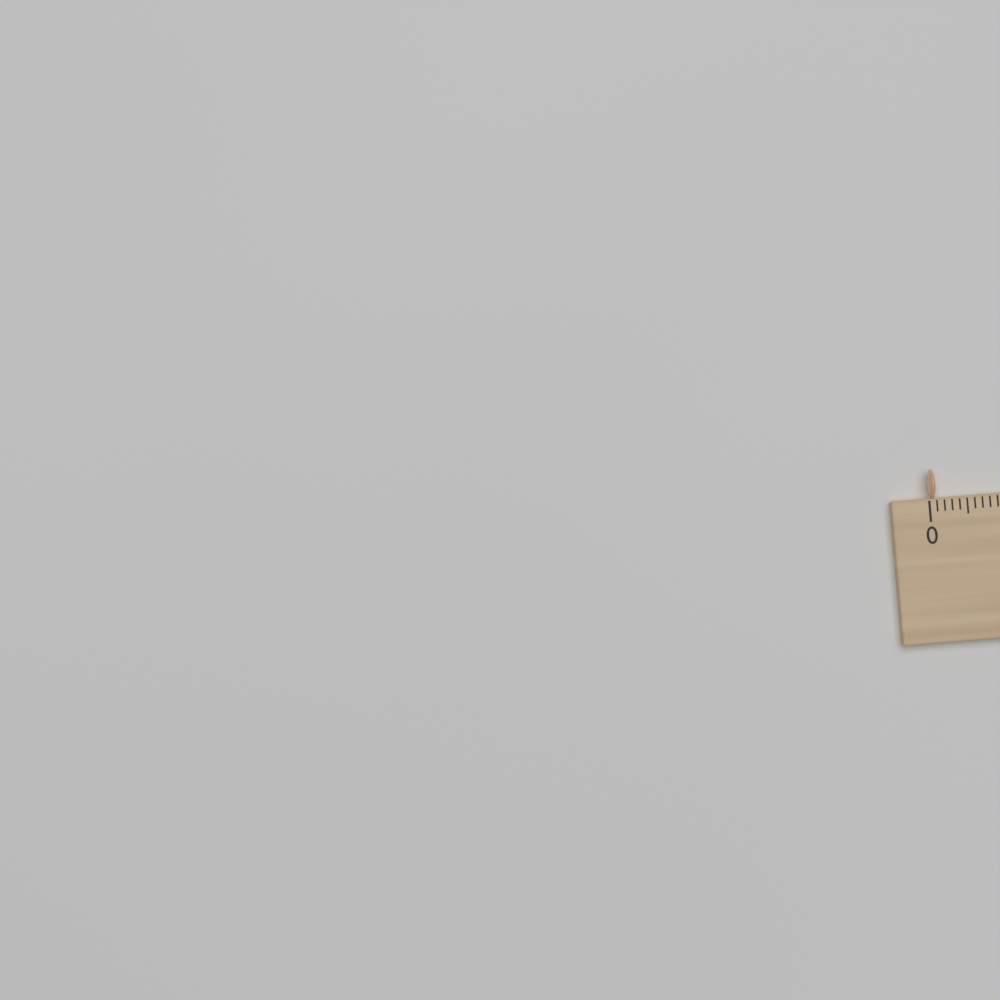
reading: 0.1 cm
